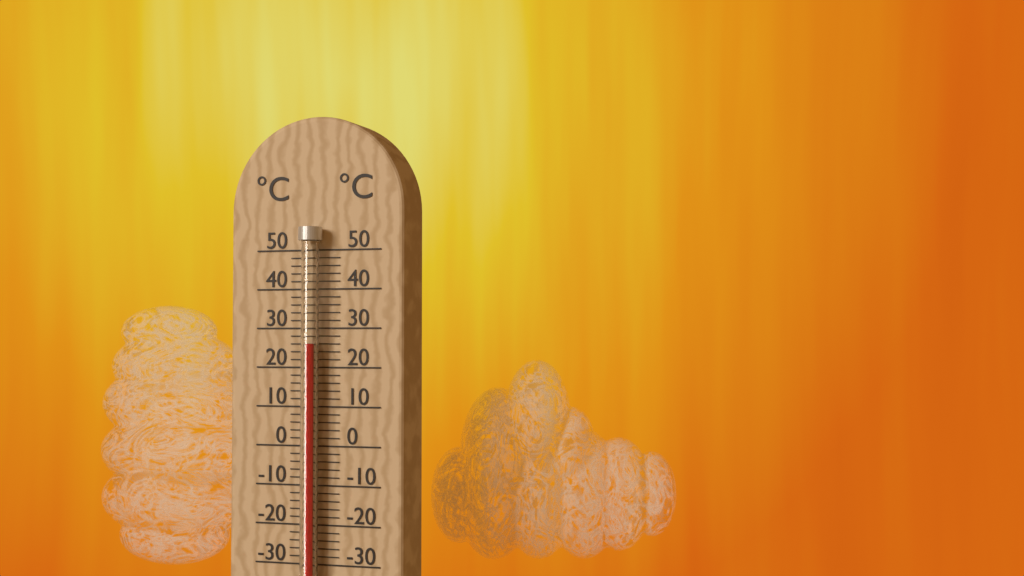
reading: 26 °C
